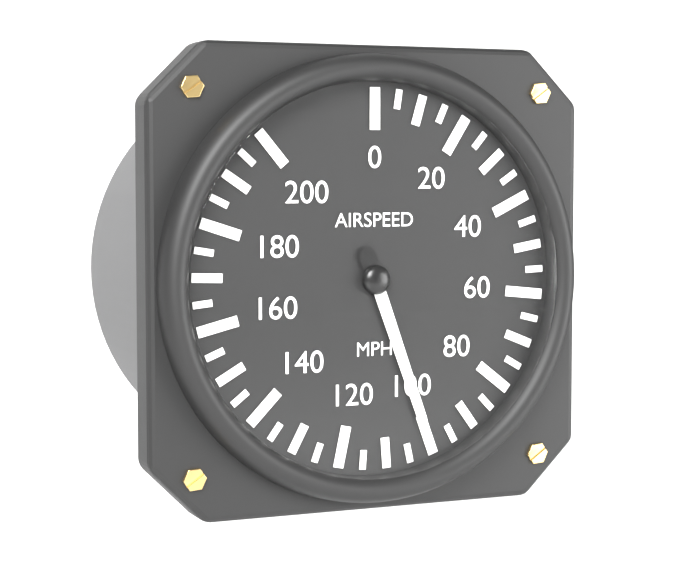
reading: 100 mph
